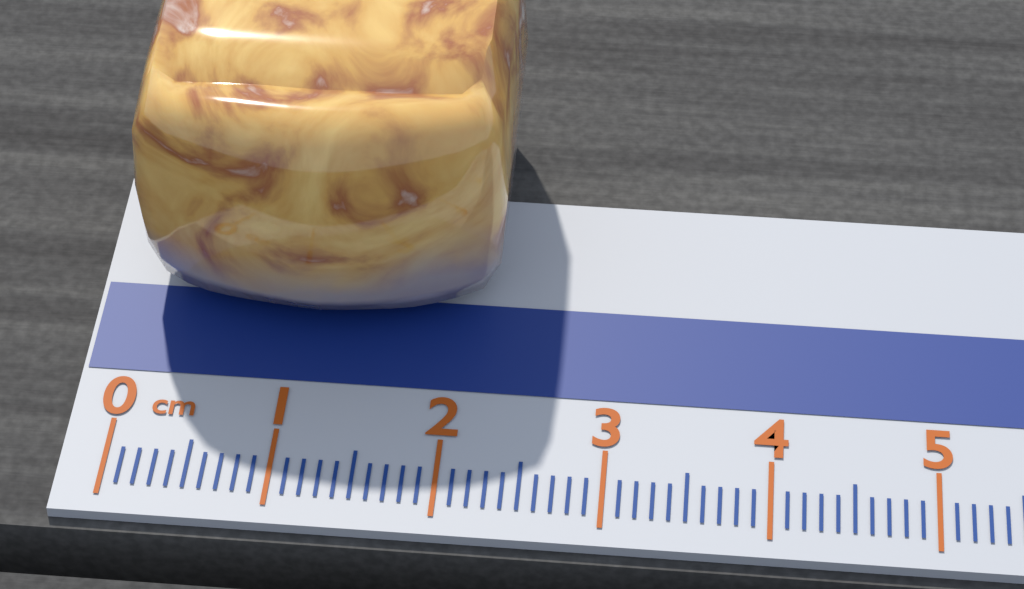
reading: 2.3 cm
